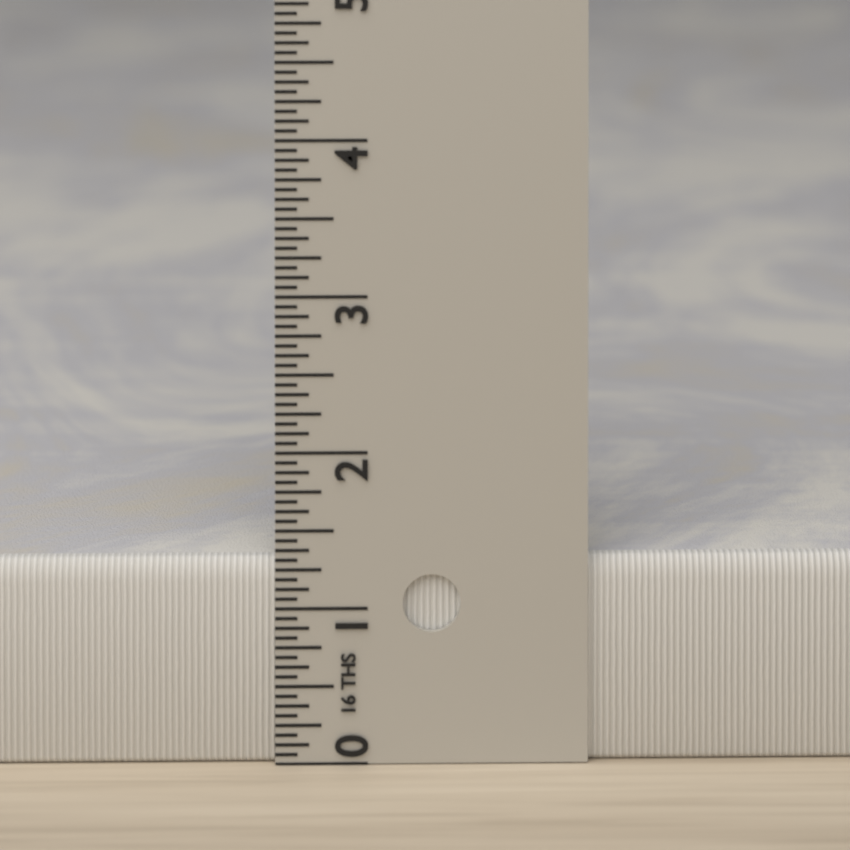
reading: 1.3125 in
